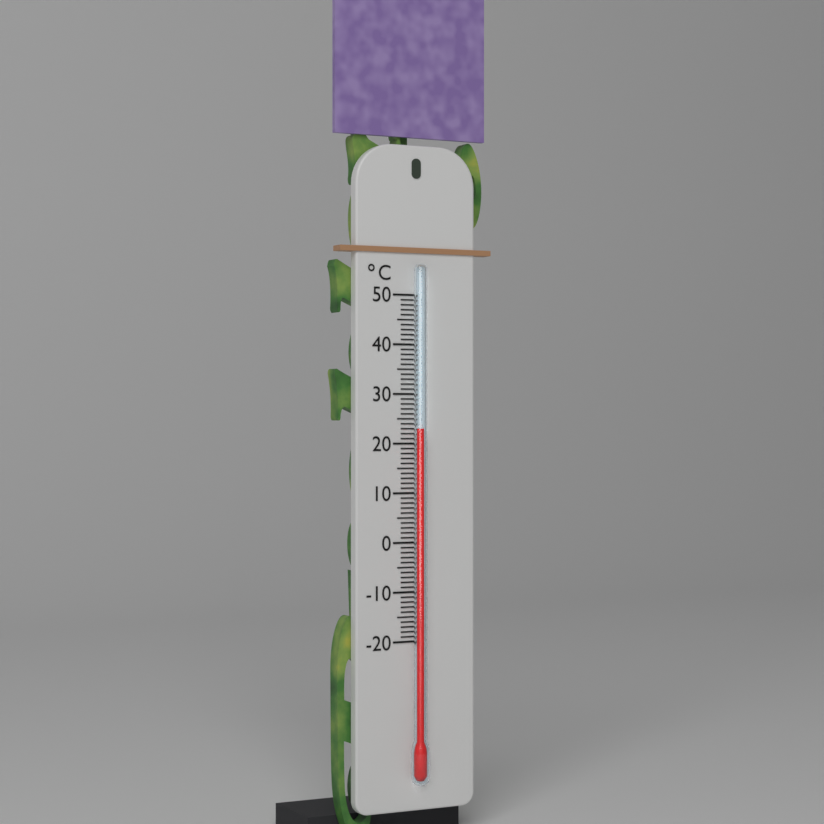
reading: 23 °C
